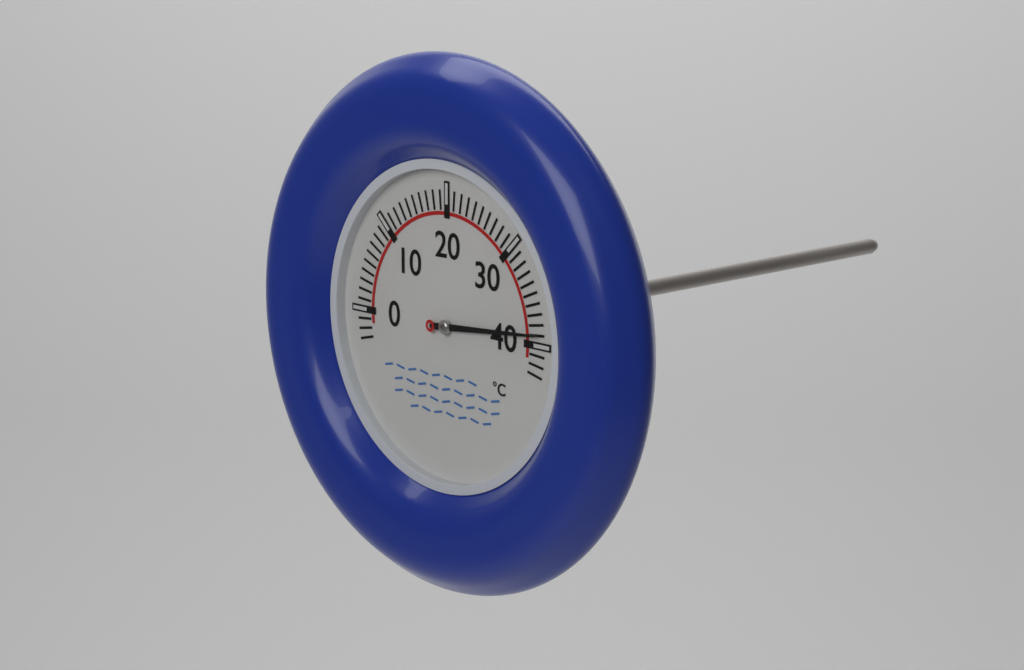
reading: 39 °C
